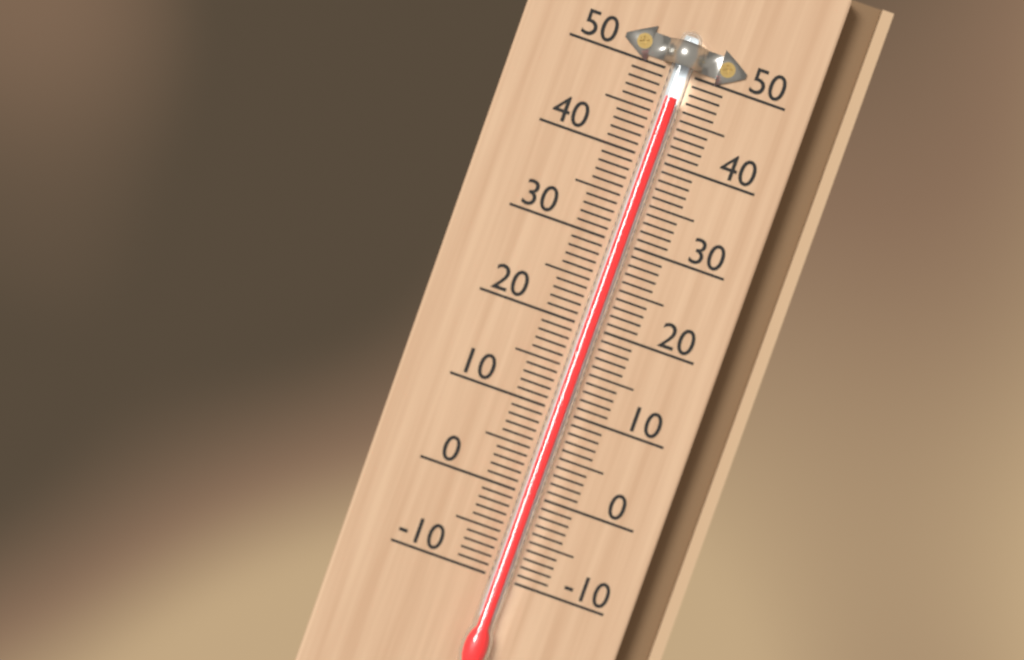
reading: 47 (no unit)
